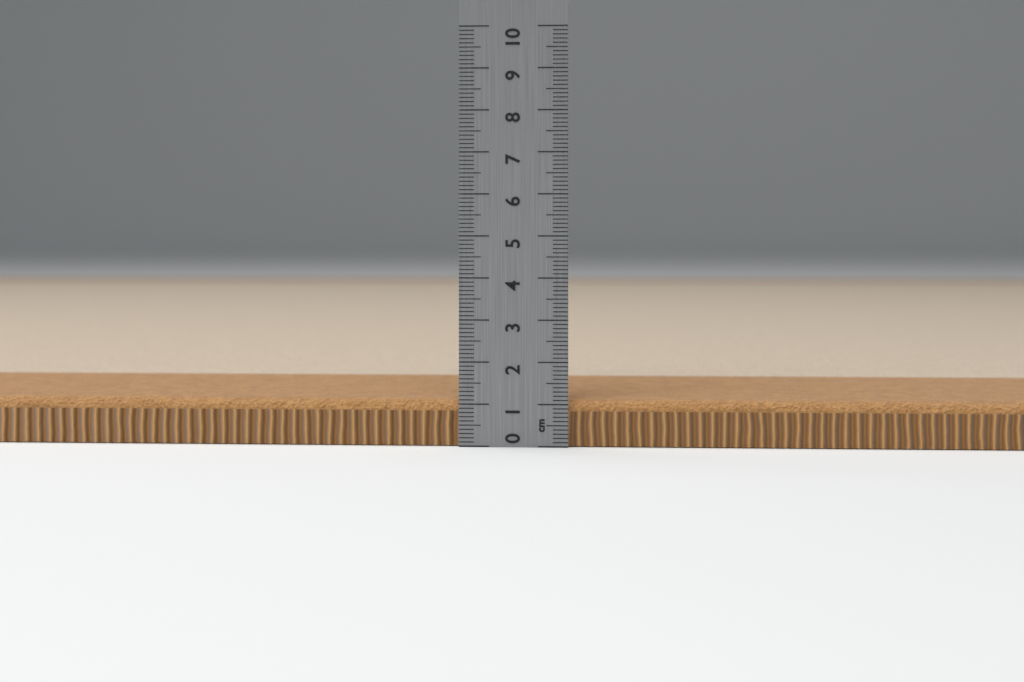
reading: 1.1 cm
